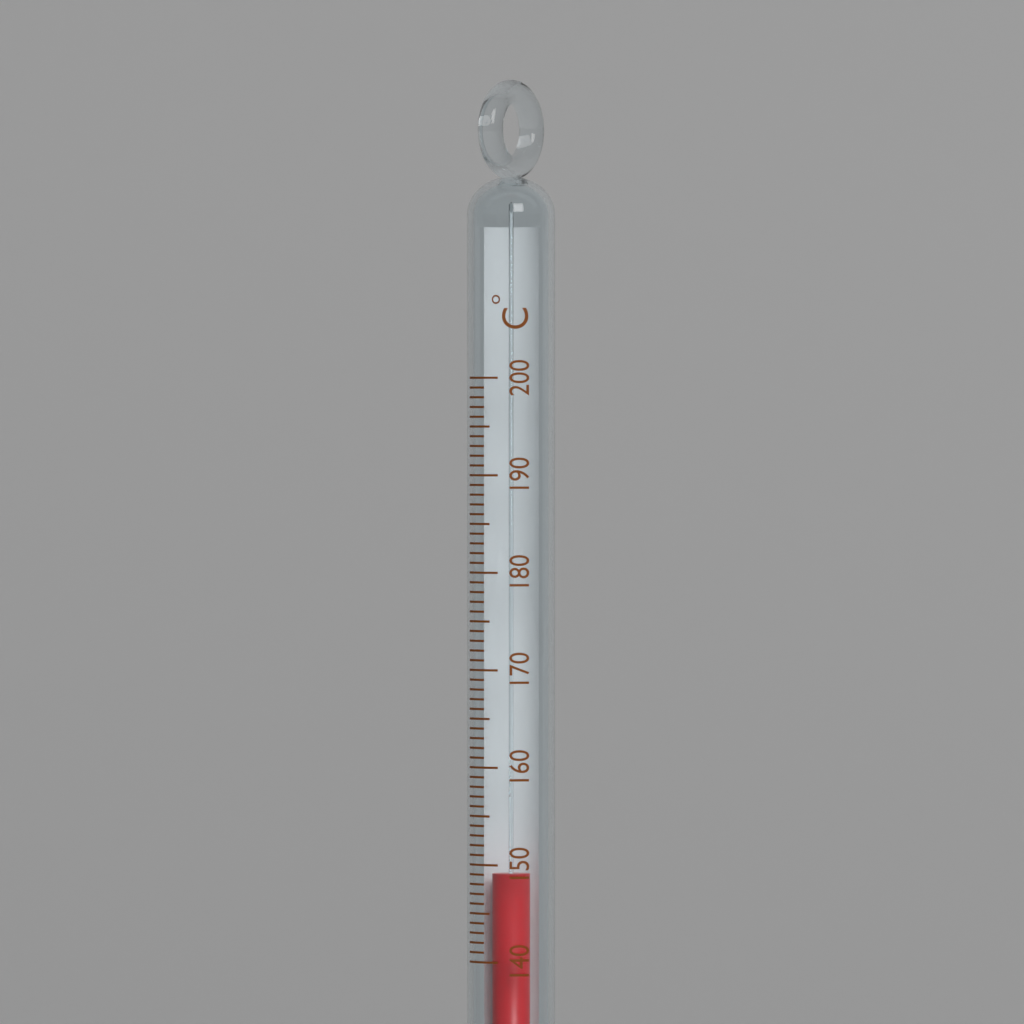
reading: 149 °C
